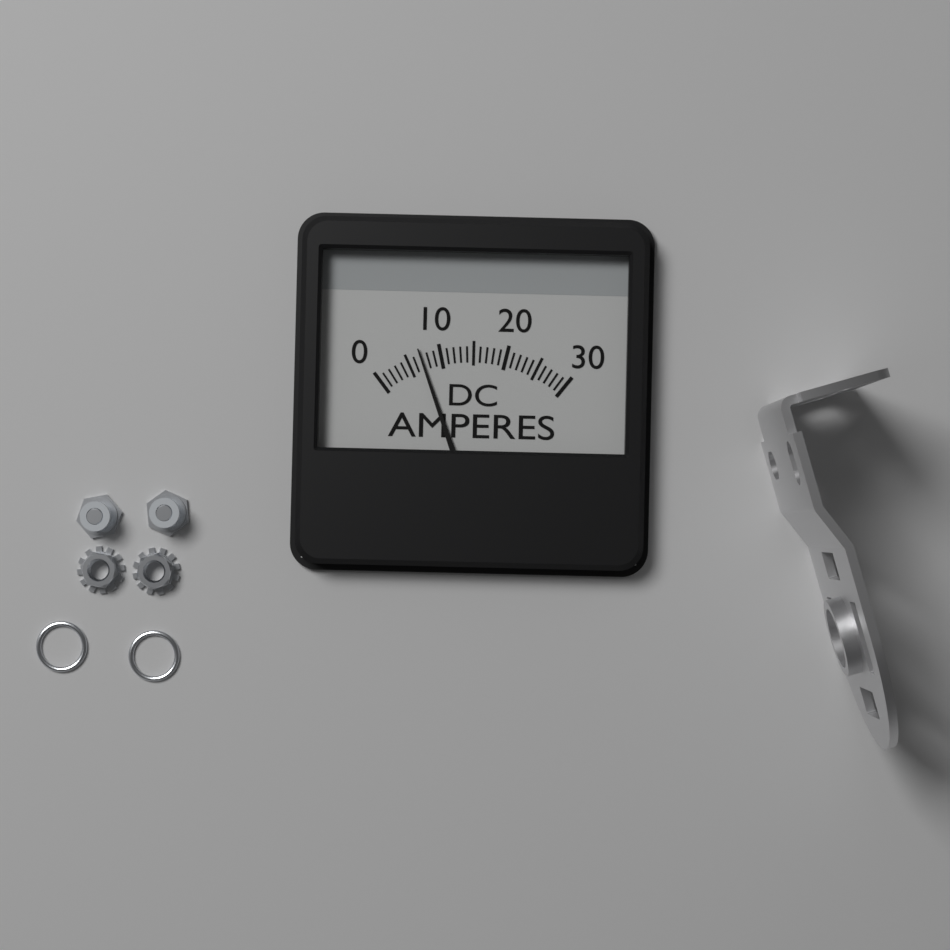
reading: 7 A
